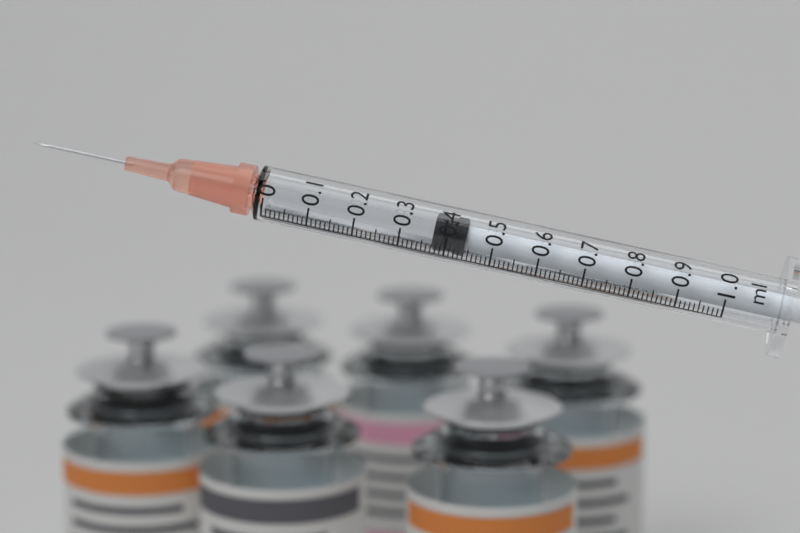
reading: 0.37 ml
